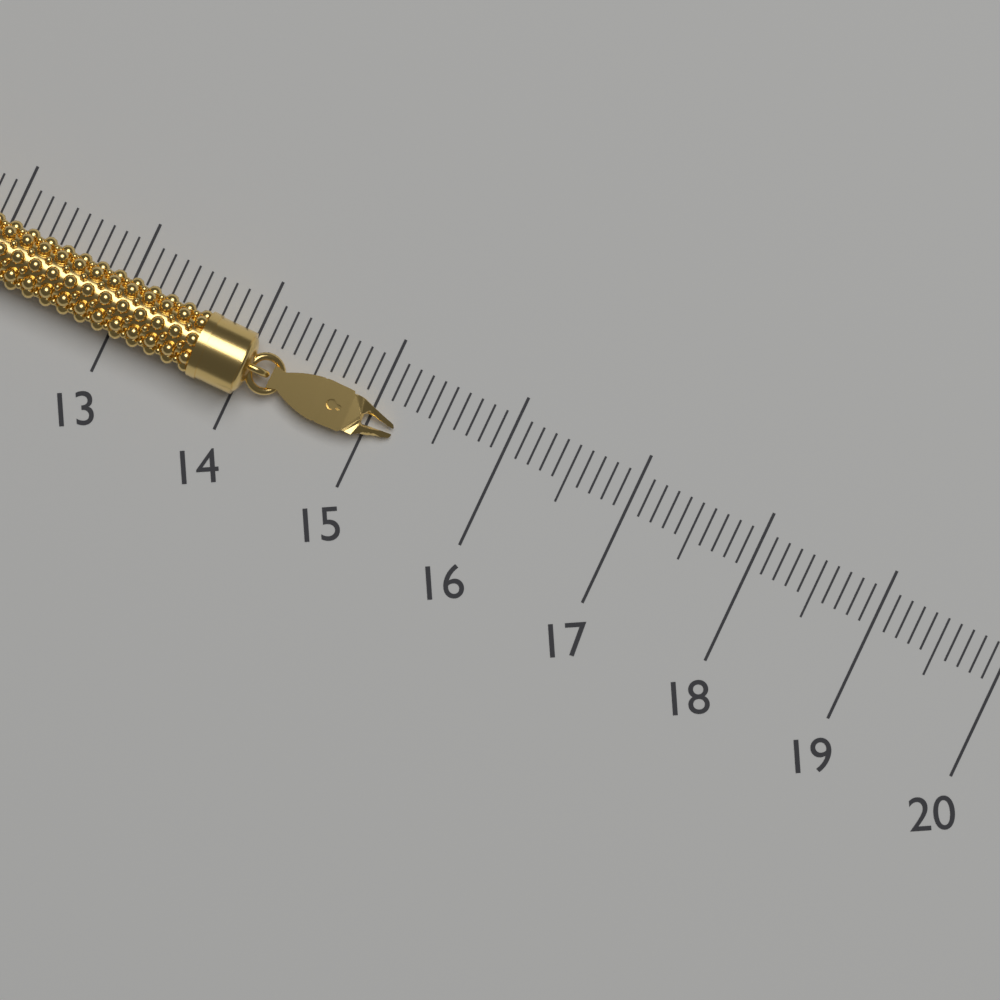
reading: 15.2 (no unit)
